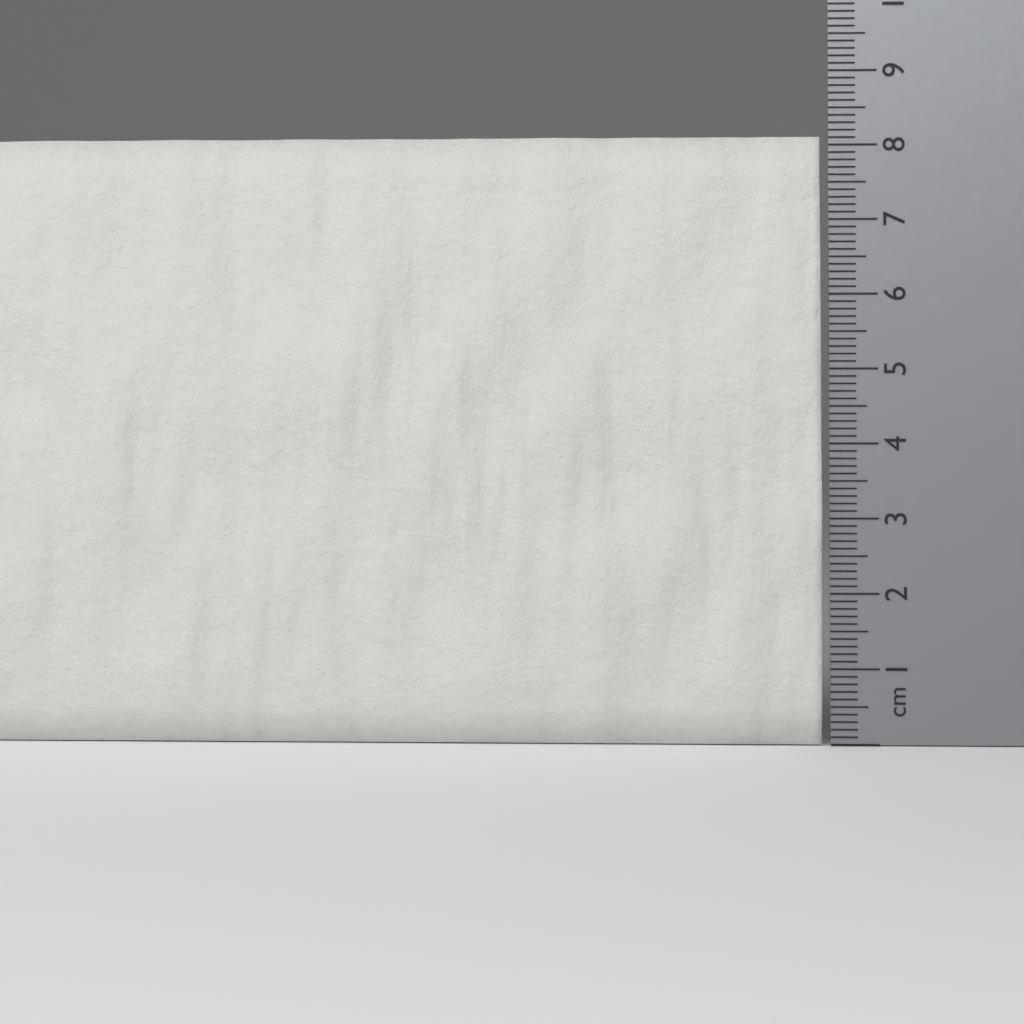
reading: 8.1 cm
